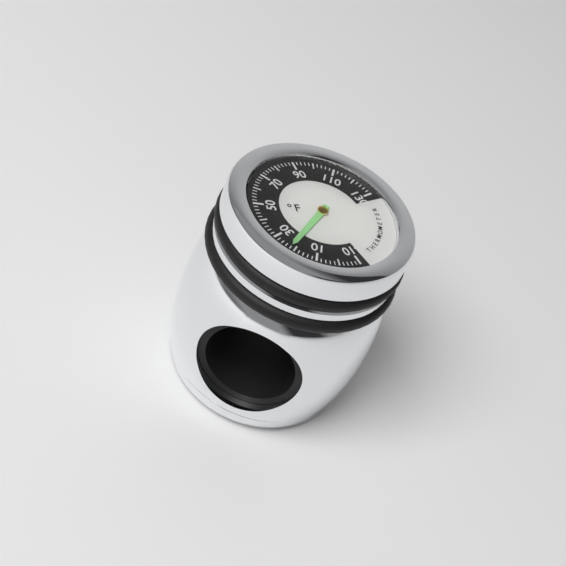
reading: 22 °F
